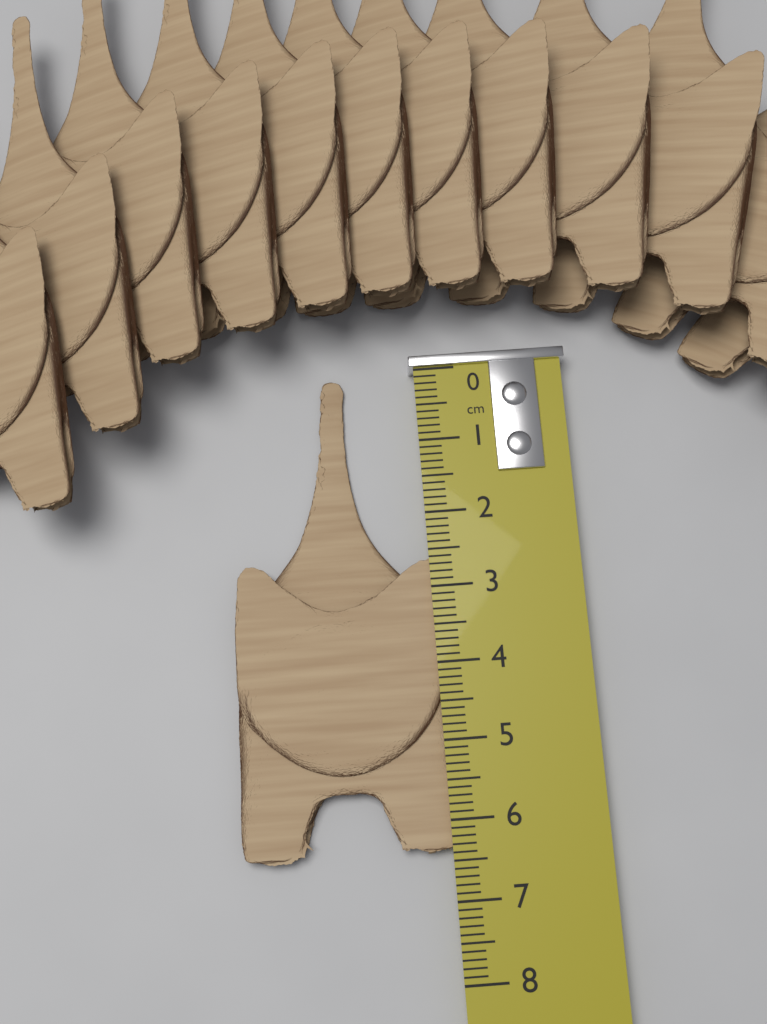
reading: 6.4 cm
